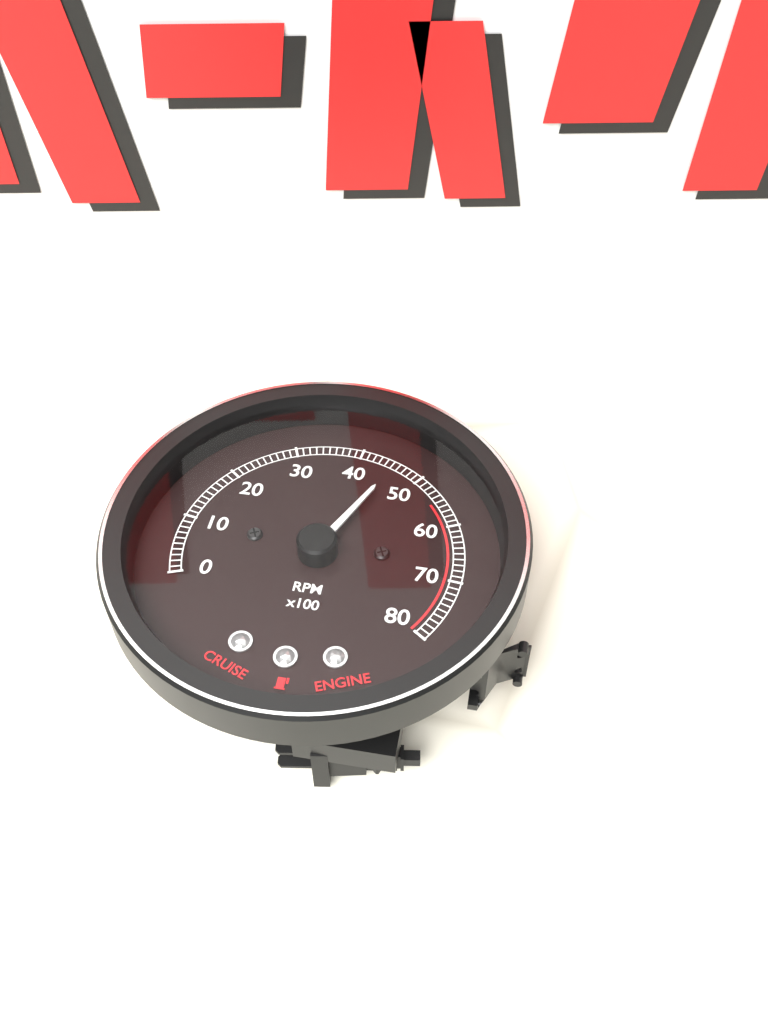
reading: 4600 RPM
